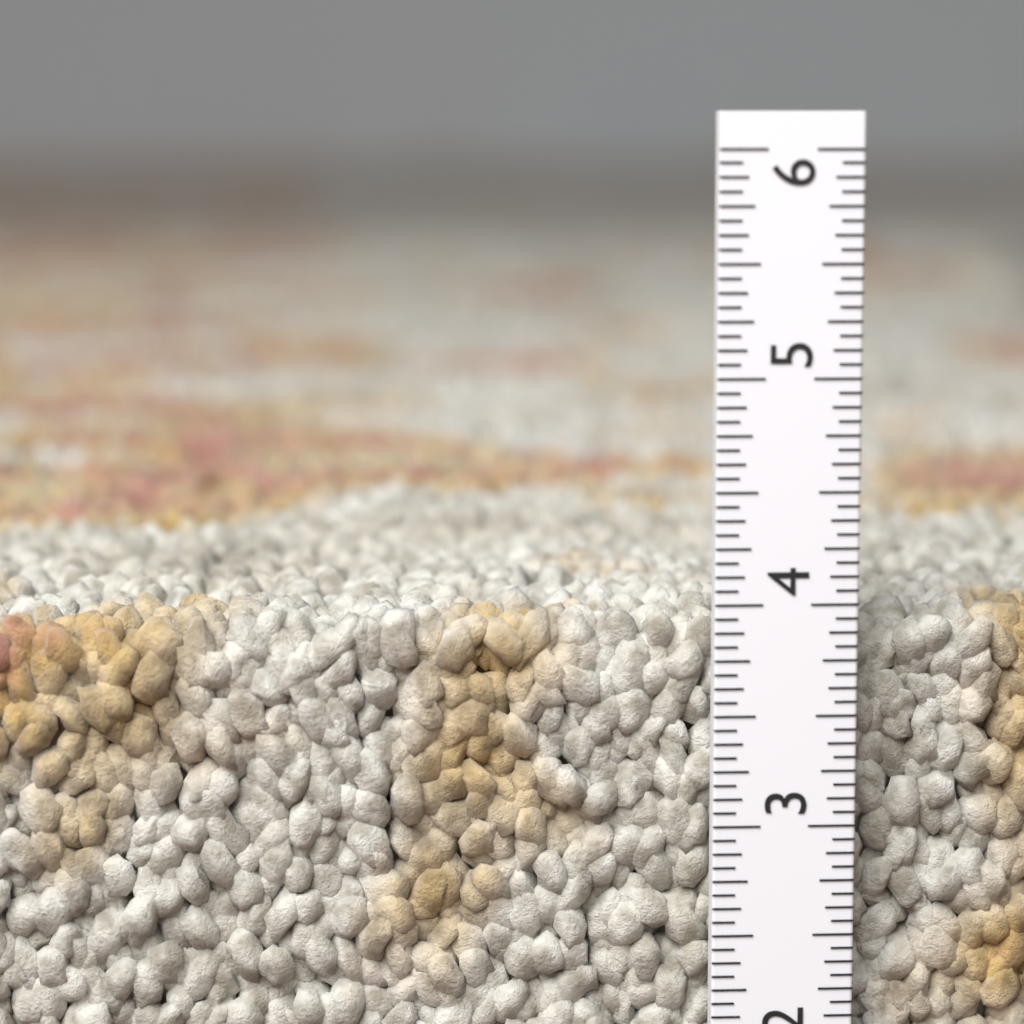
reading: 3.9375 in
